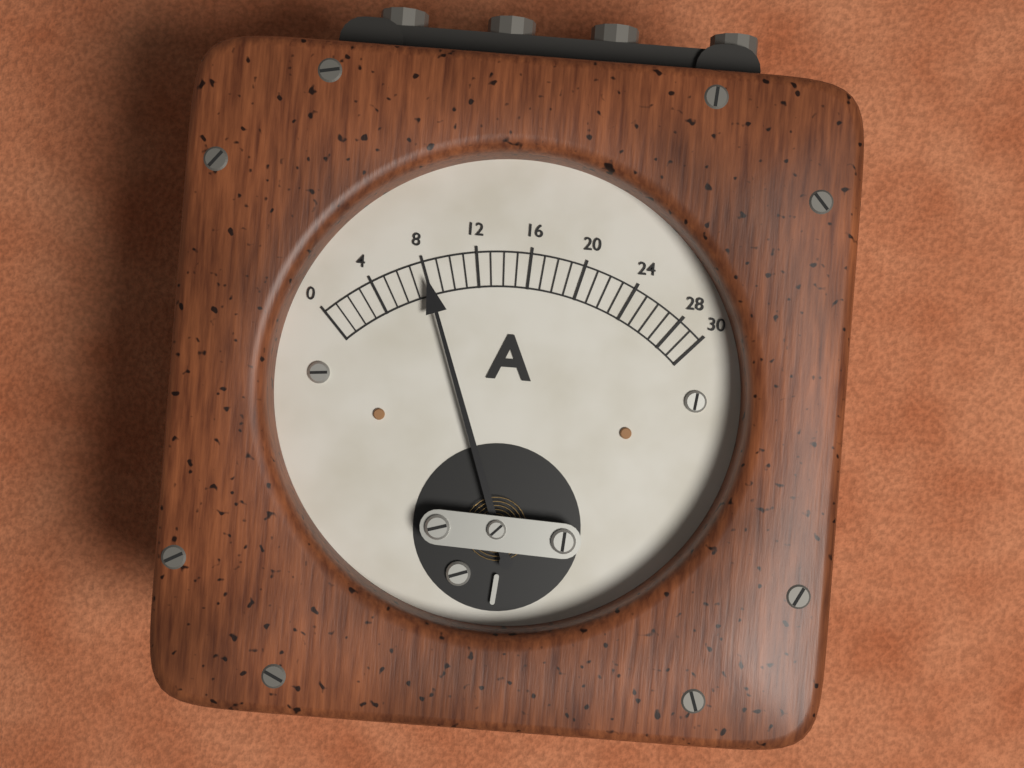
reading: 8 A
